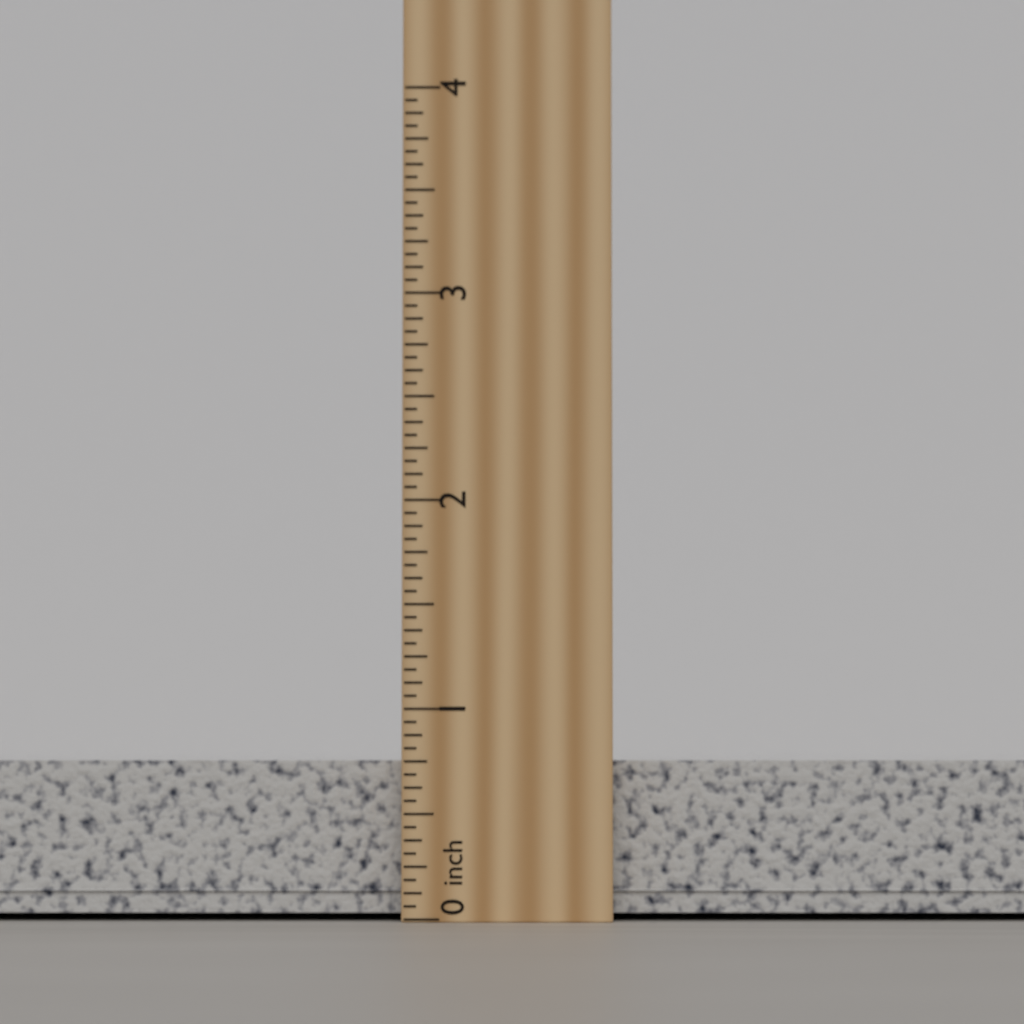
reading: 0.8125 inch
